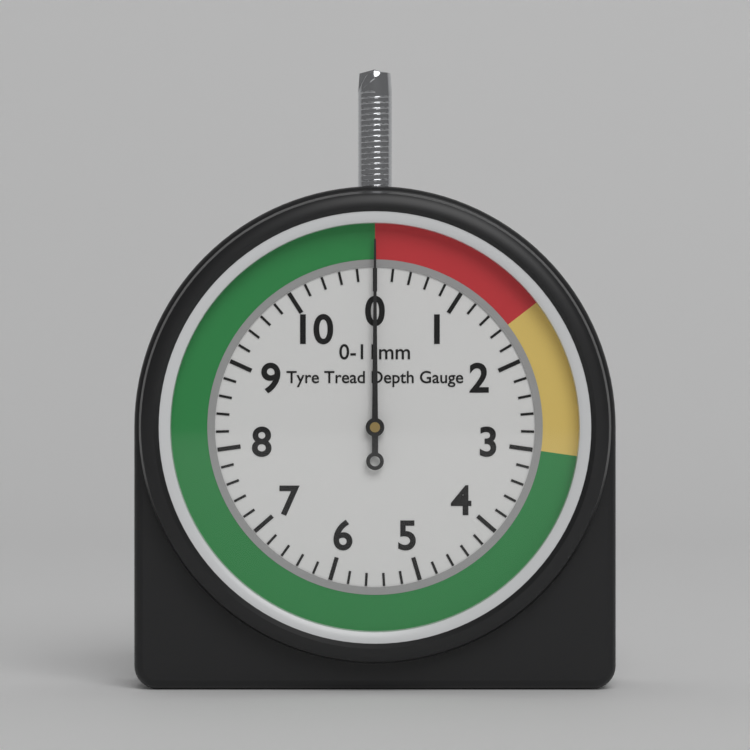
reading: 0.0 mm
